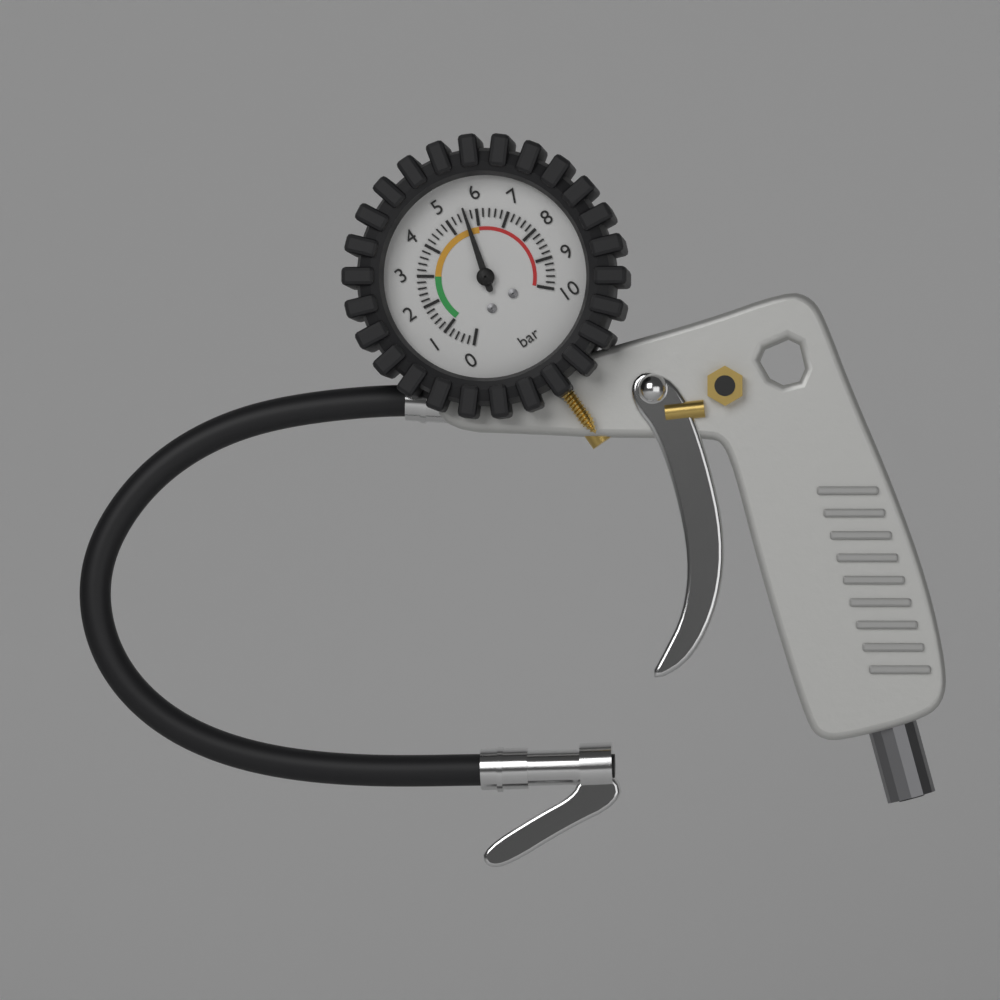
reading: 5.6 bar
